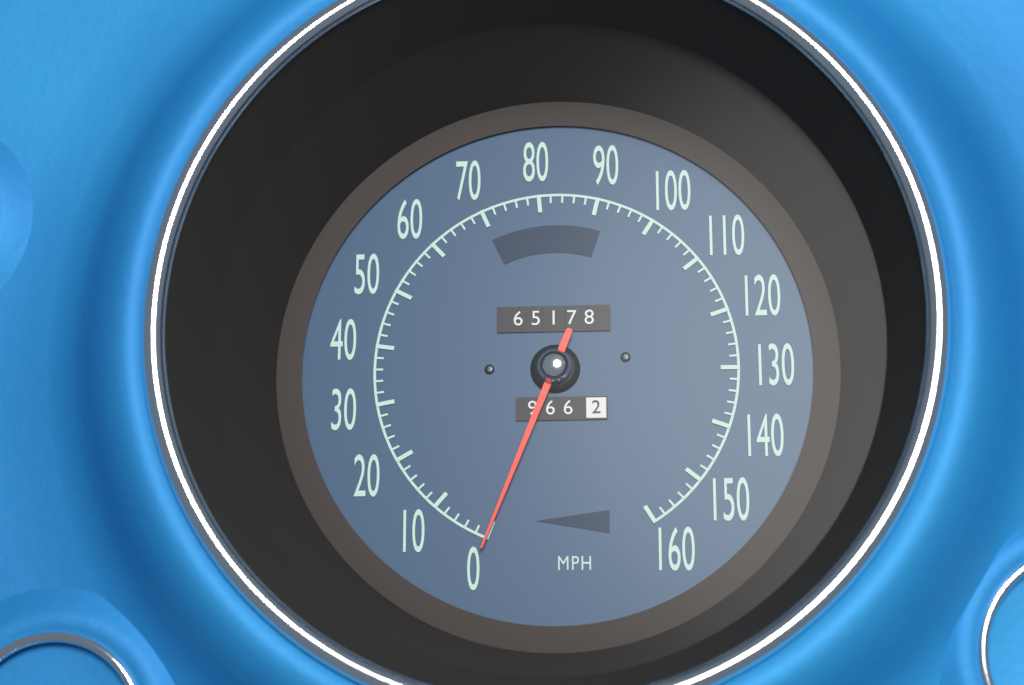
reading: 0 MPH
